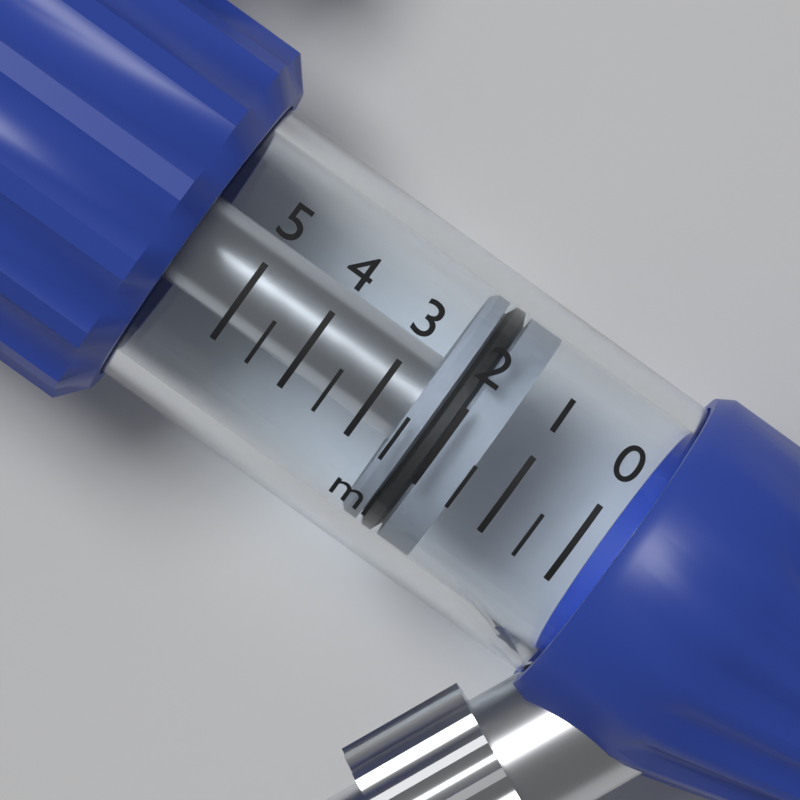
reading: 1.5 ml
